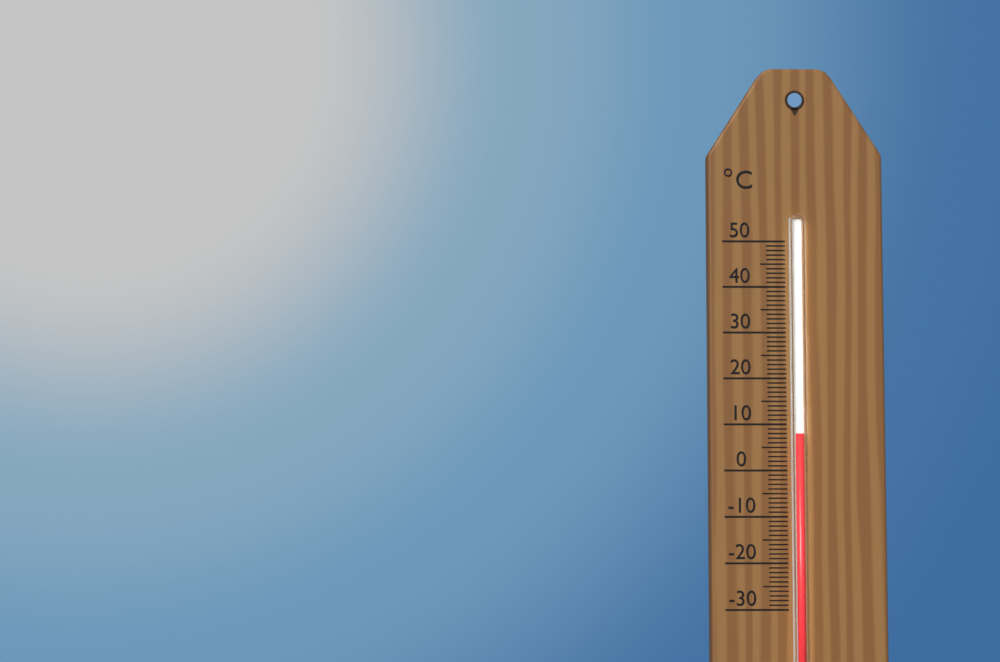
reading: 8 °C
